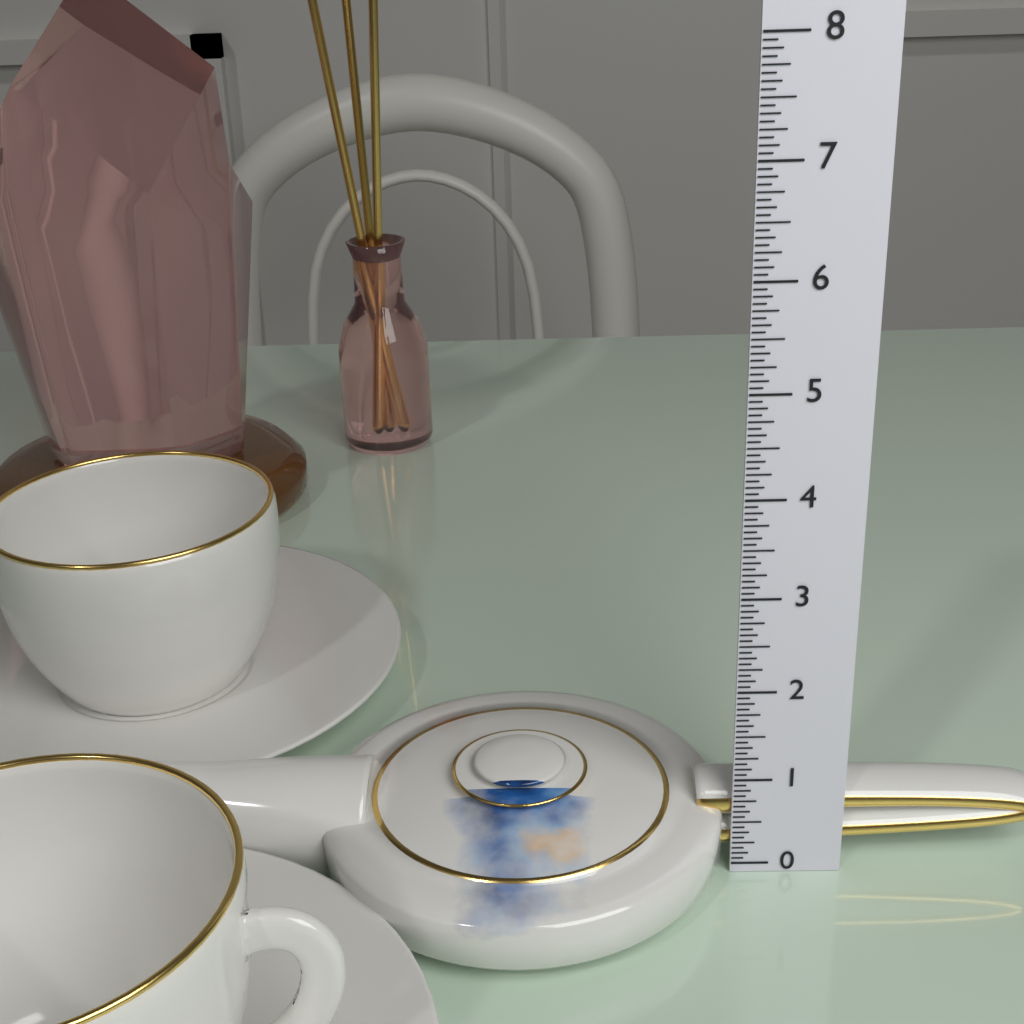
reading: 1.0625 (no unit)
